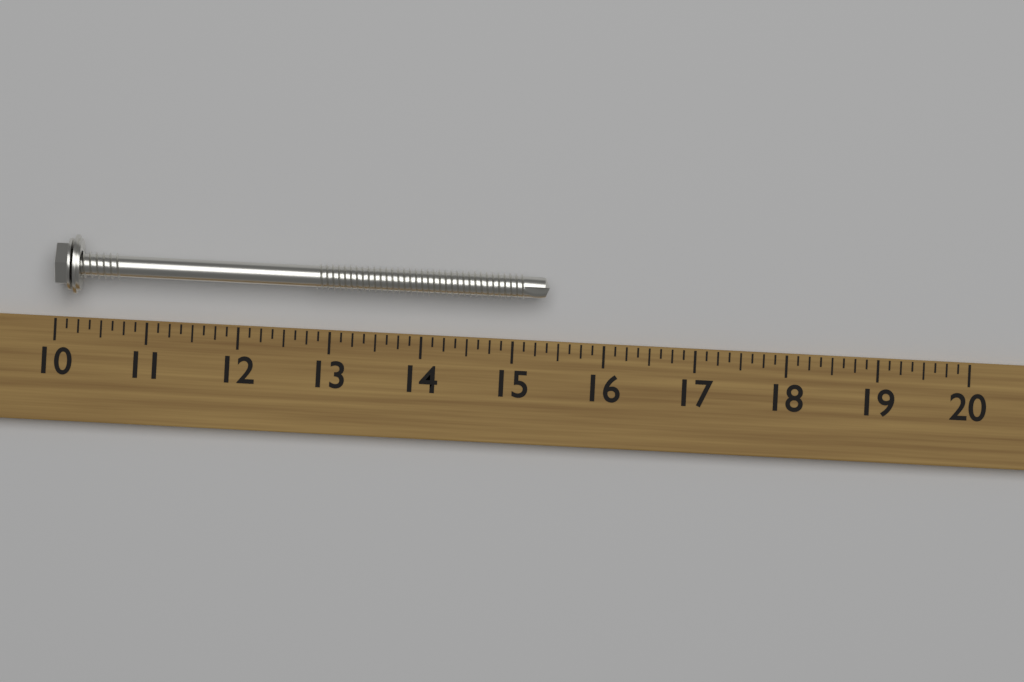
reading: 15.375 (no unit)
